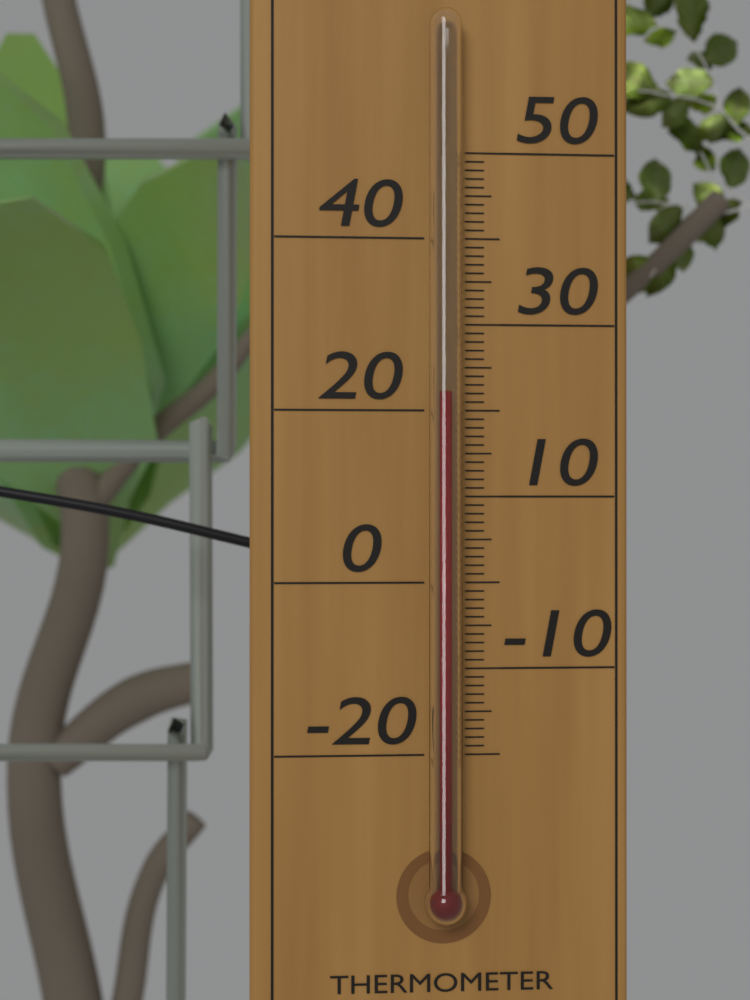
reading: 22 °C
